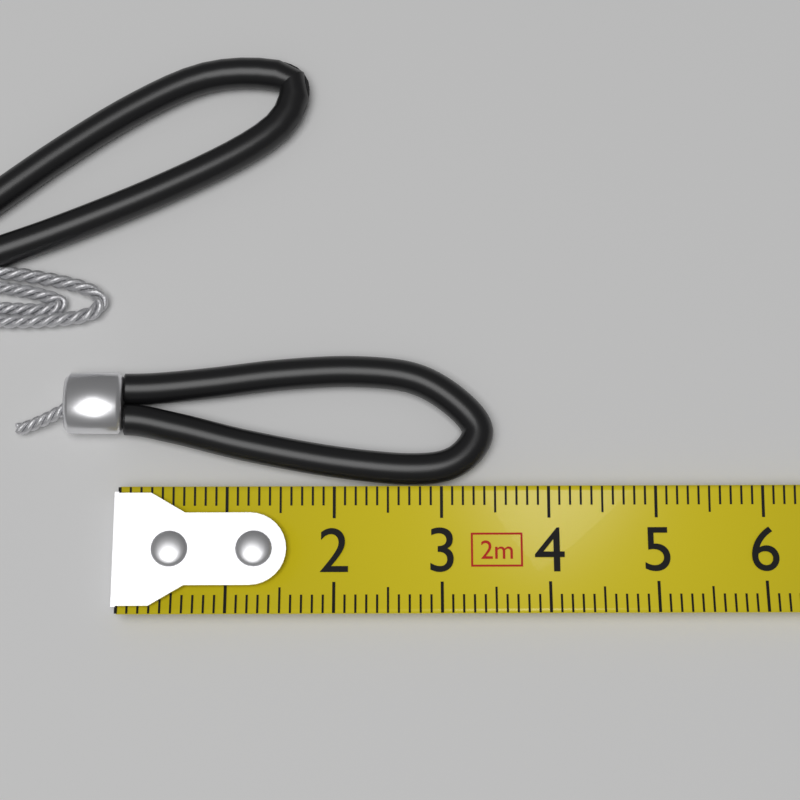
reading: 3.5 cm
